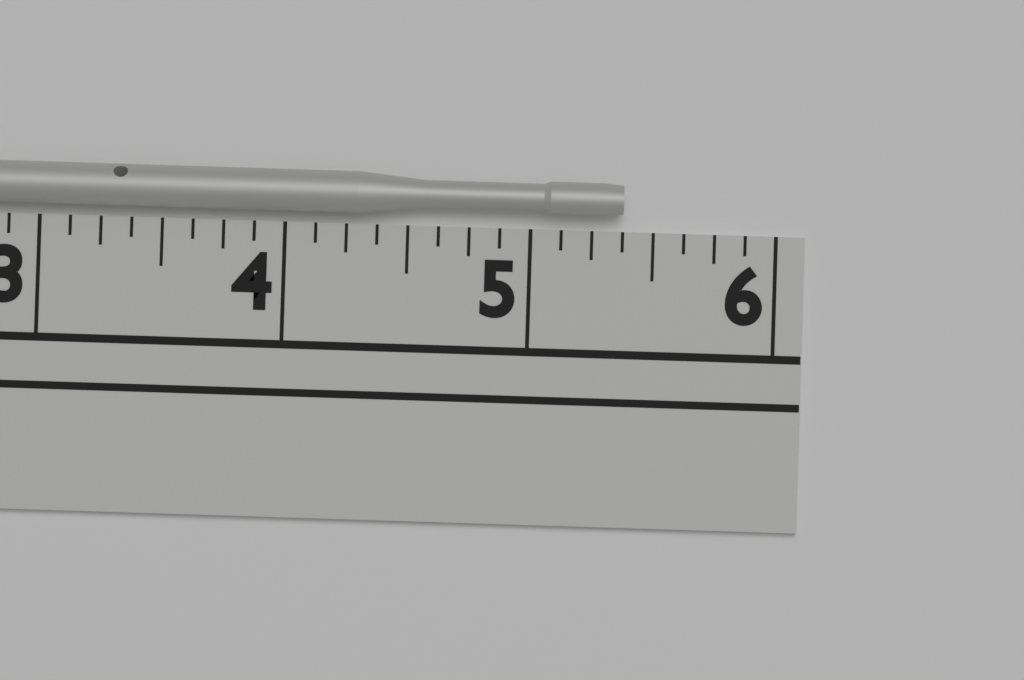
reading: 5.375 in
